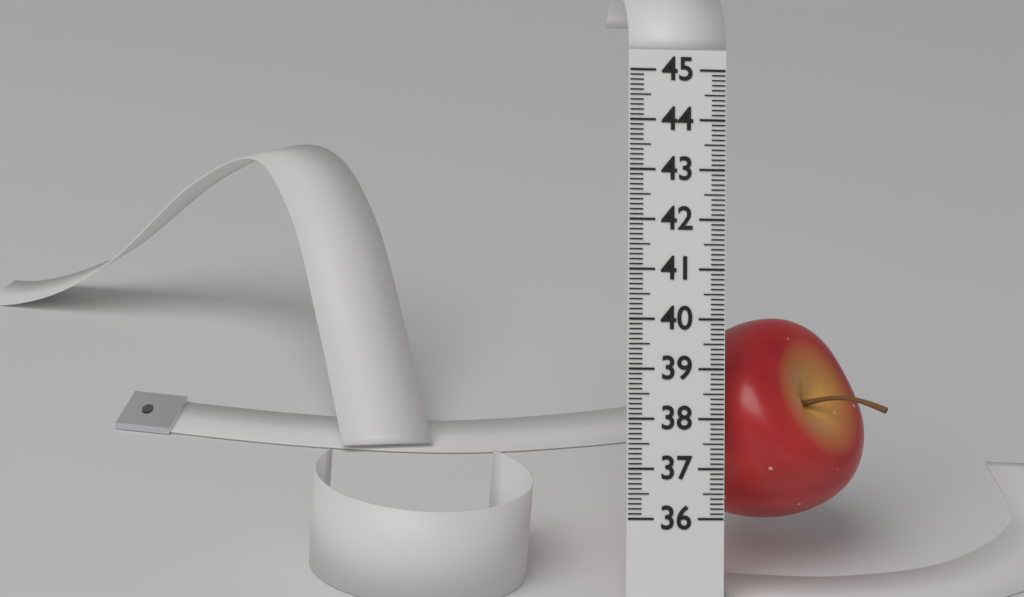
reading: 40.1 (no unit)
